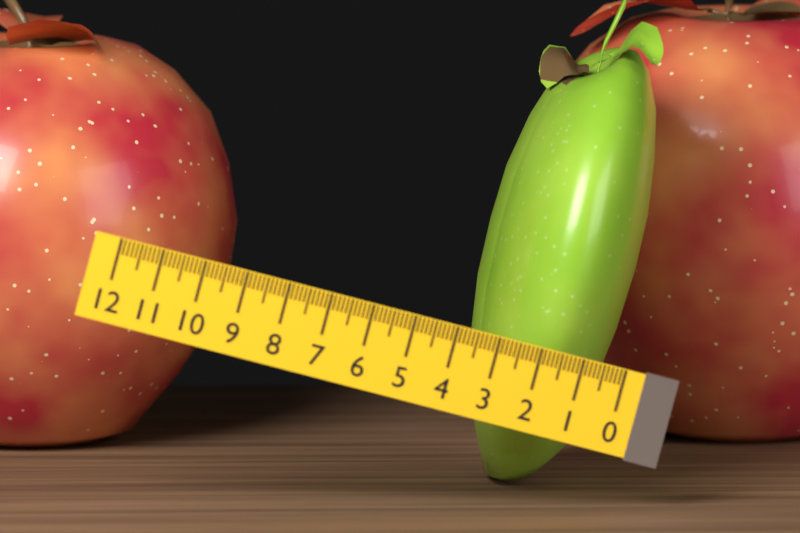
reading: 3.5 (no unit)
